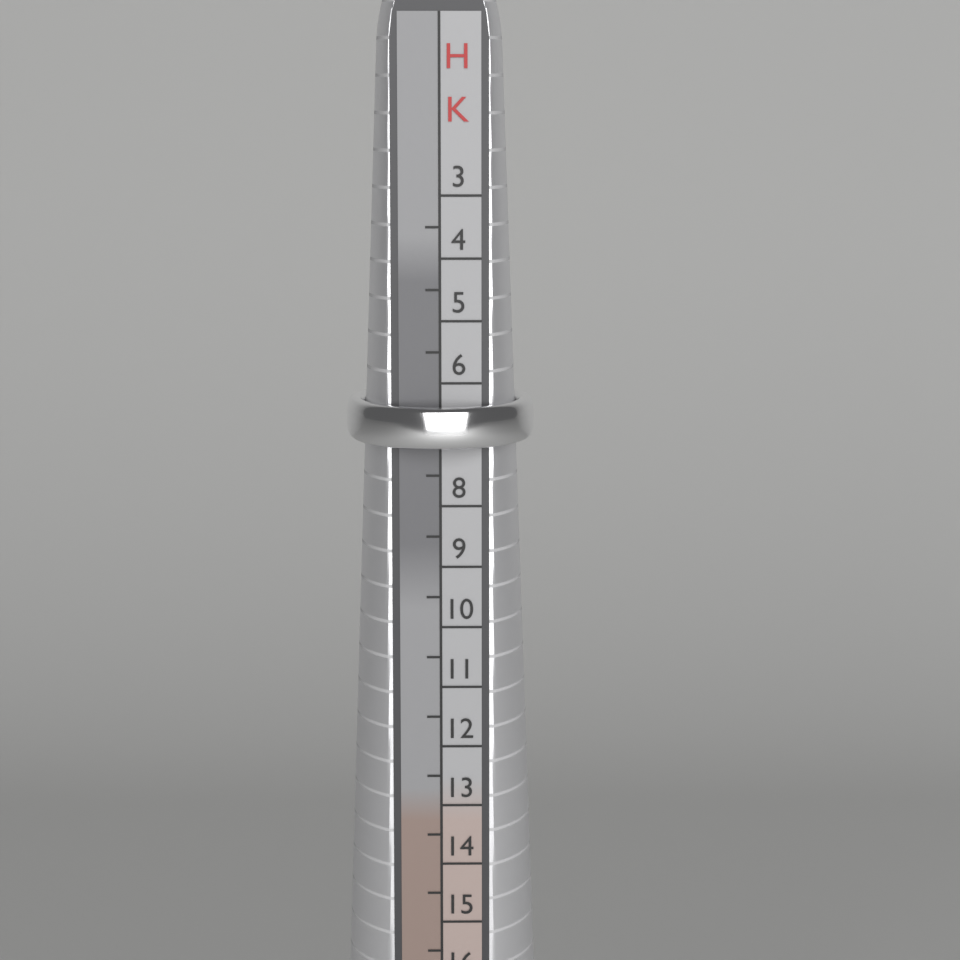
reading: 7.0 HK
